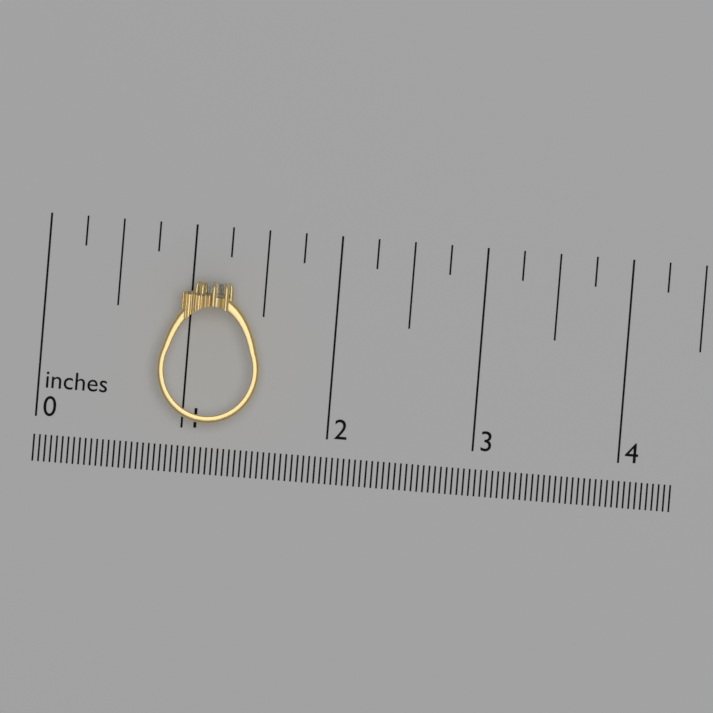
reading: 1.50 in
